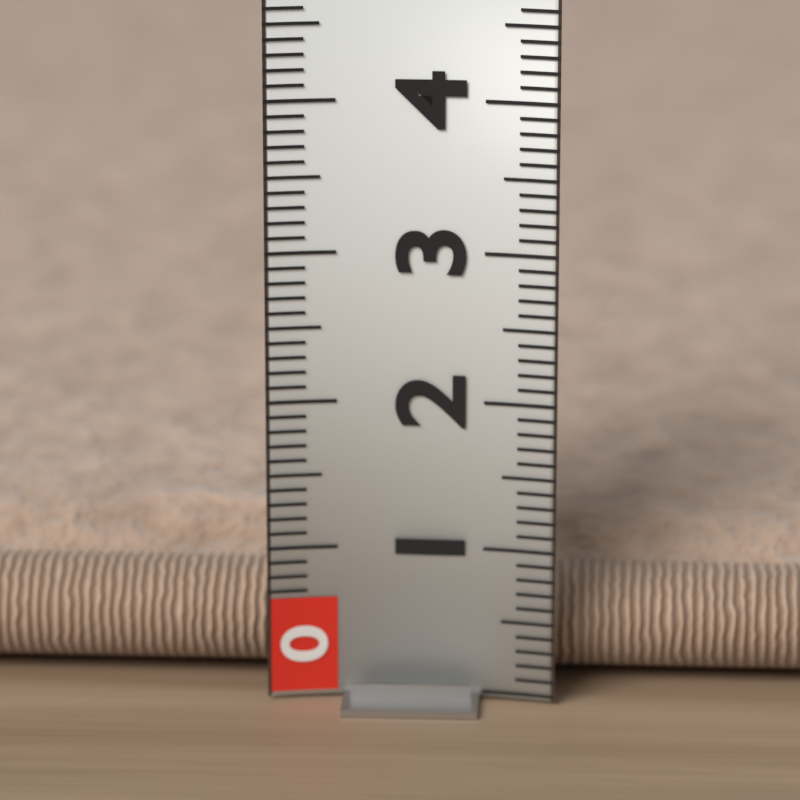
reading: 0.9 (no unit)
